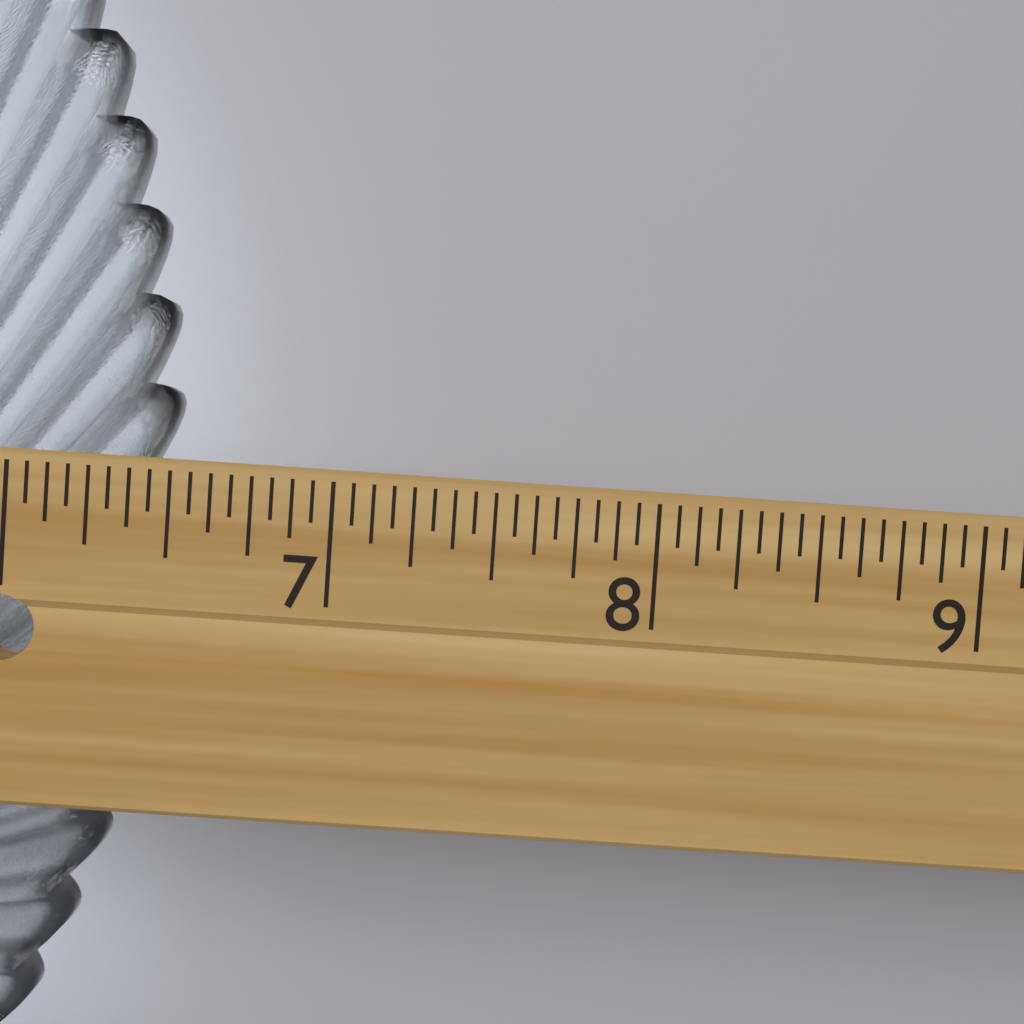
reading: 6.4375 in
